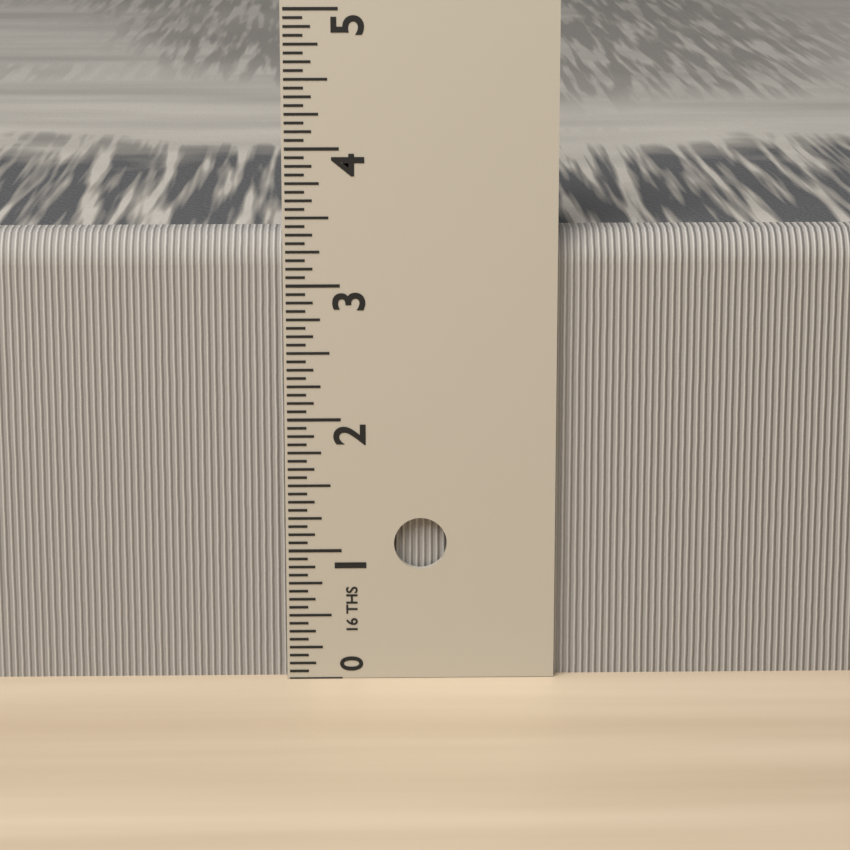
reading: 3.3750 in
